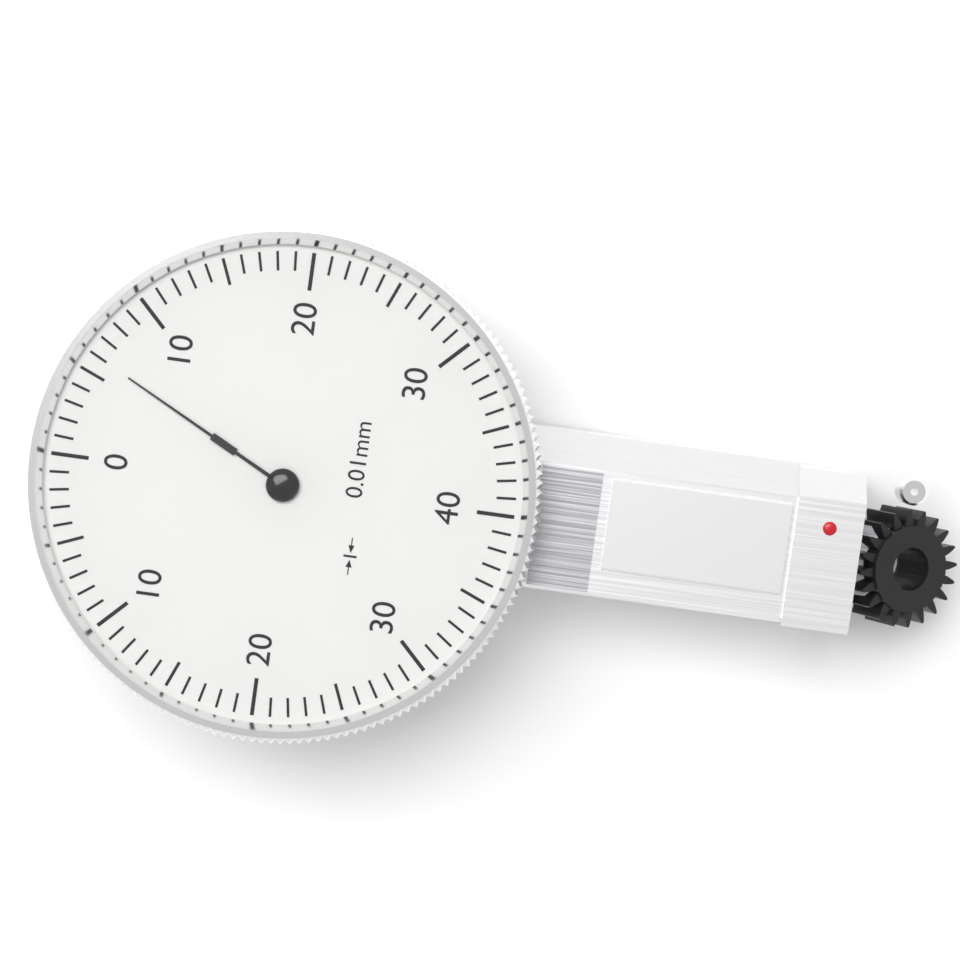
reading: 6 0.01mm
